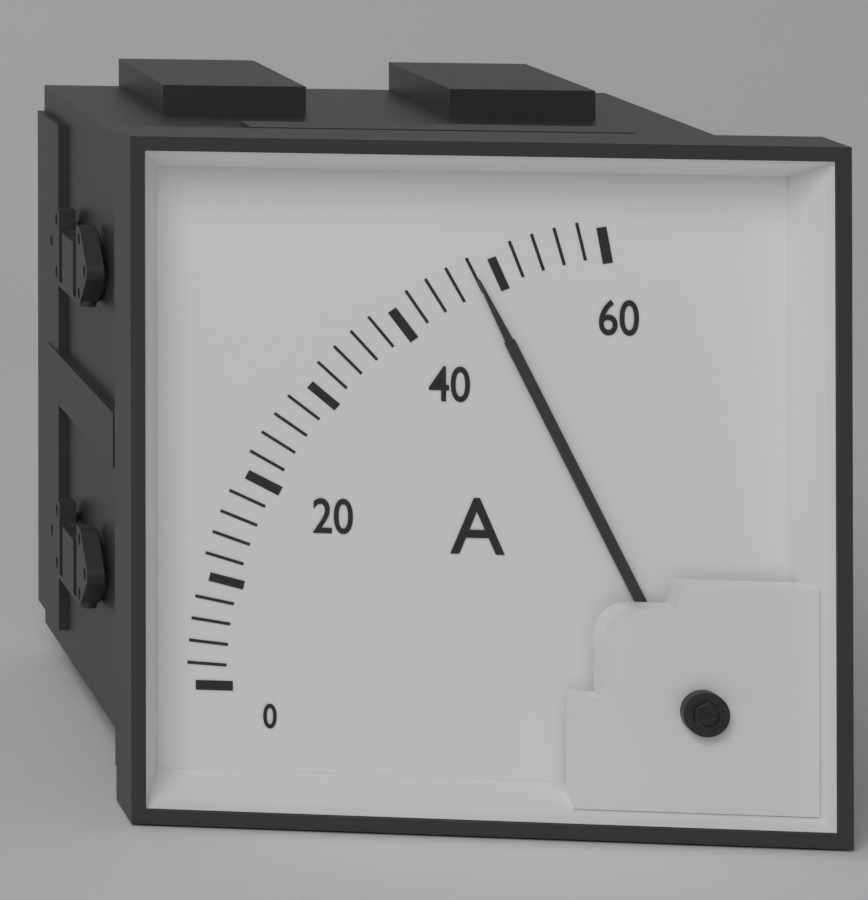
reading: 48 A
